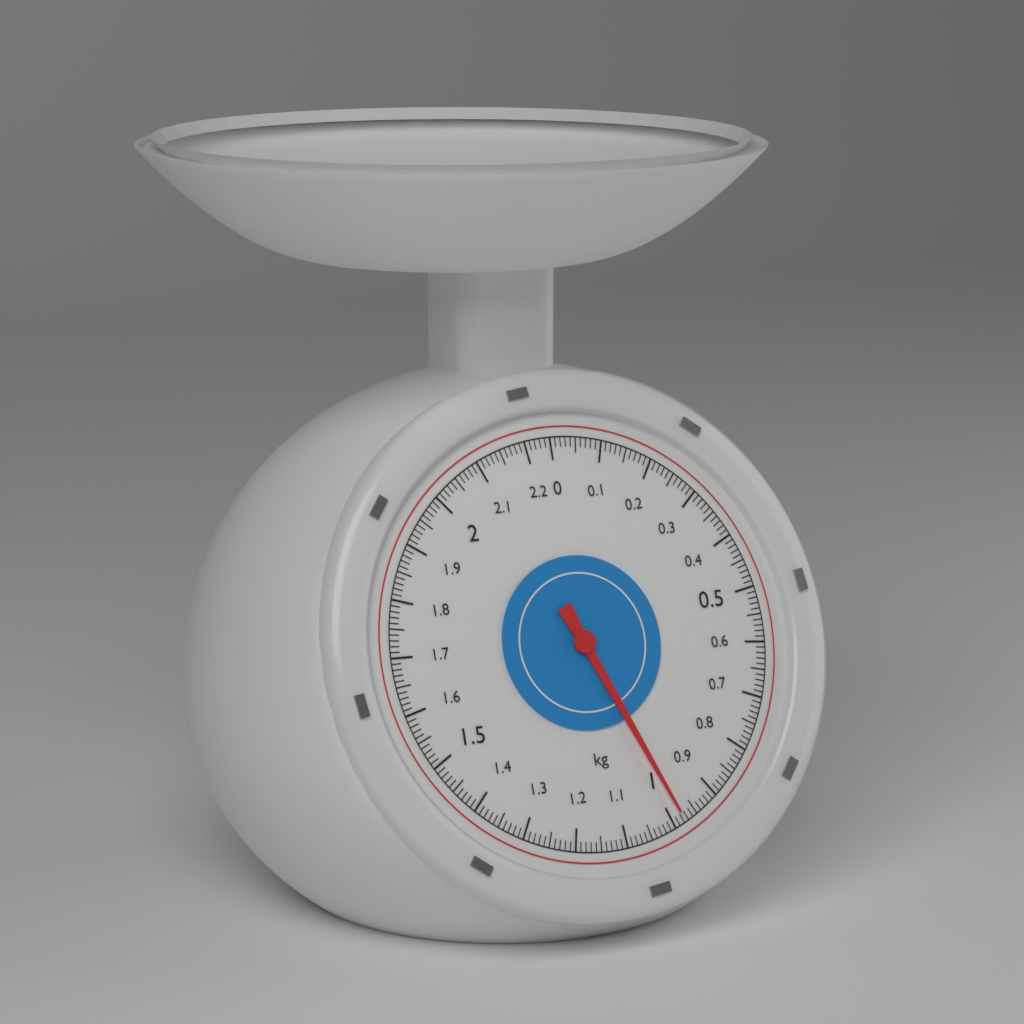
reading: 0.98 kg
